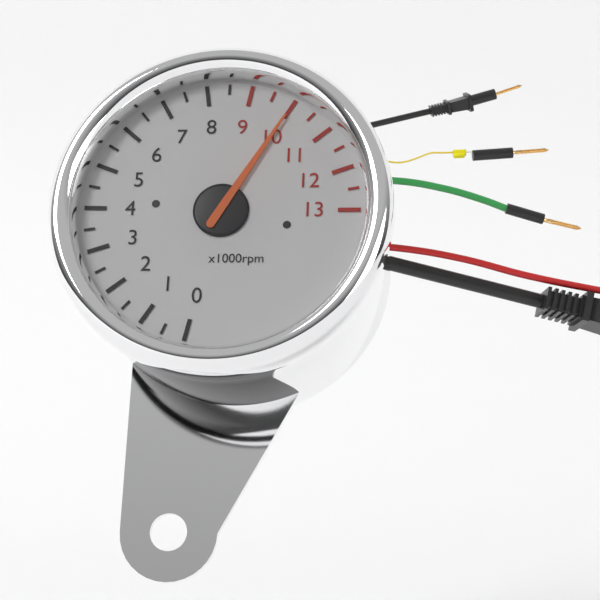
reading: 10.0 x1000rpm
